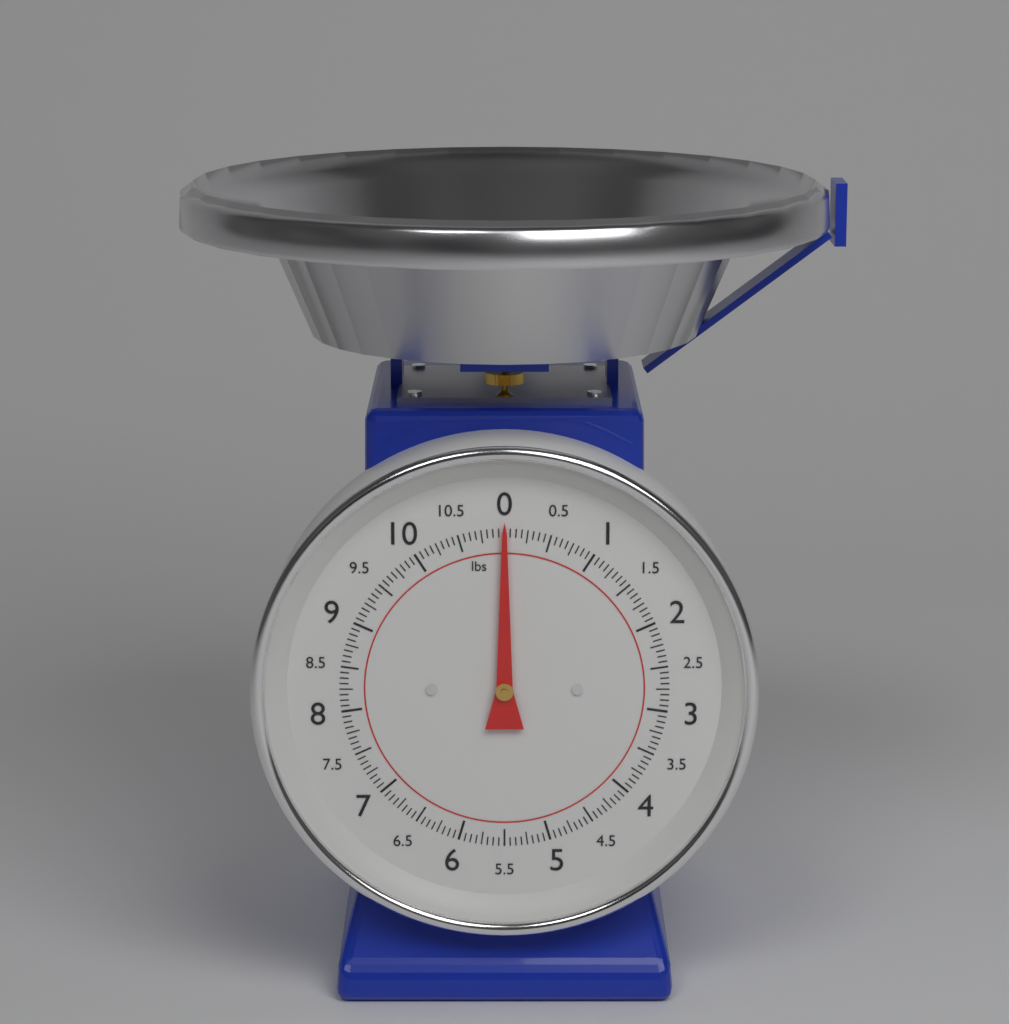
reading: 0.0000 lbs
